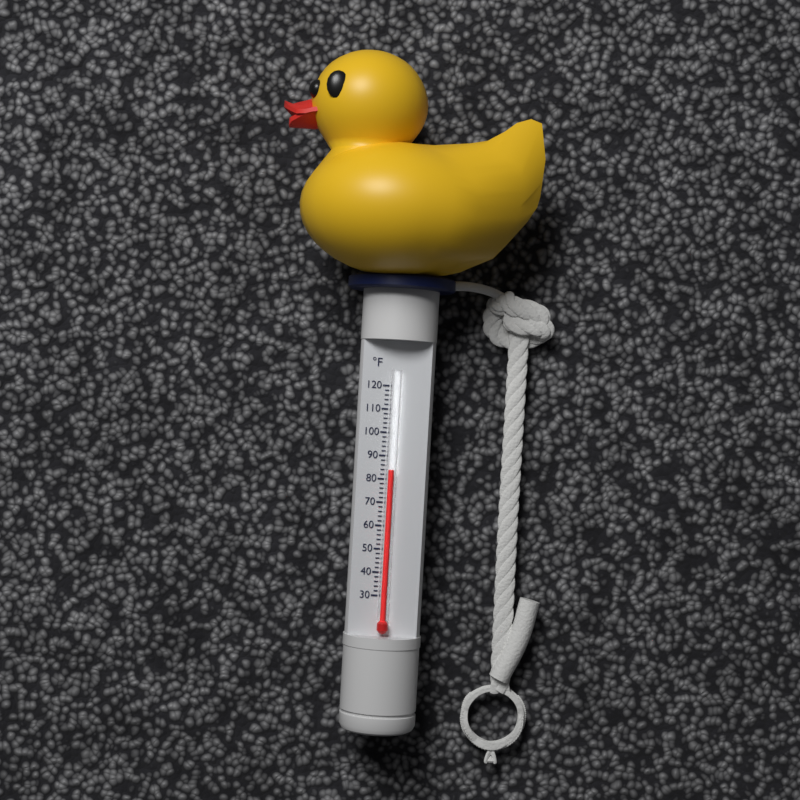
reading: 84 °F
